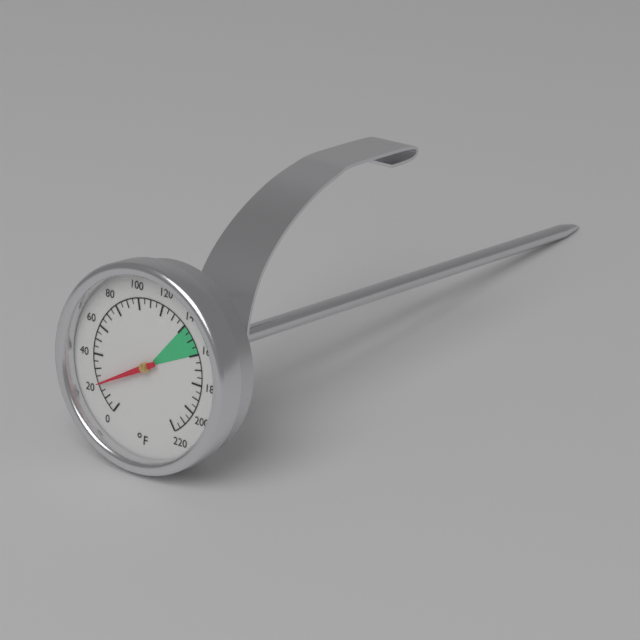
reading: 20 °F
